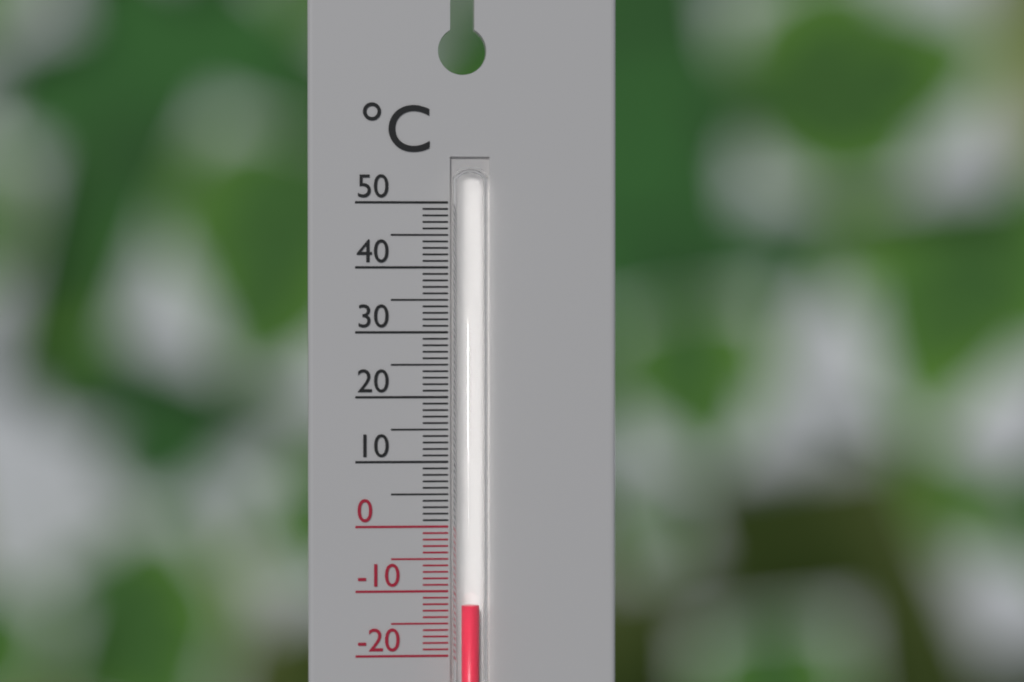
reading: -12 °C
